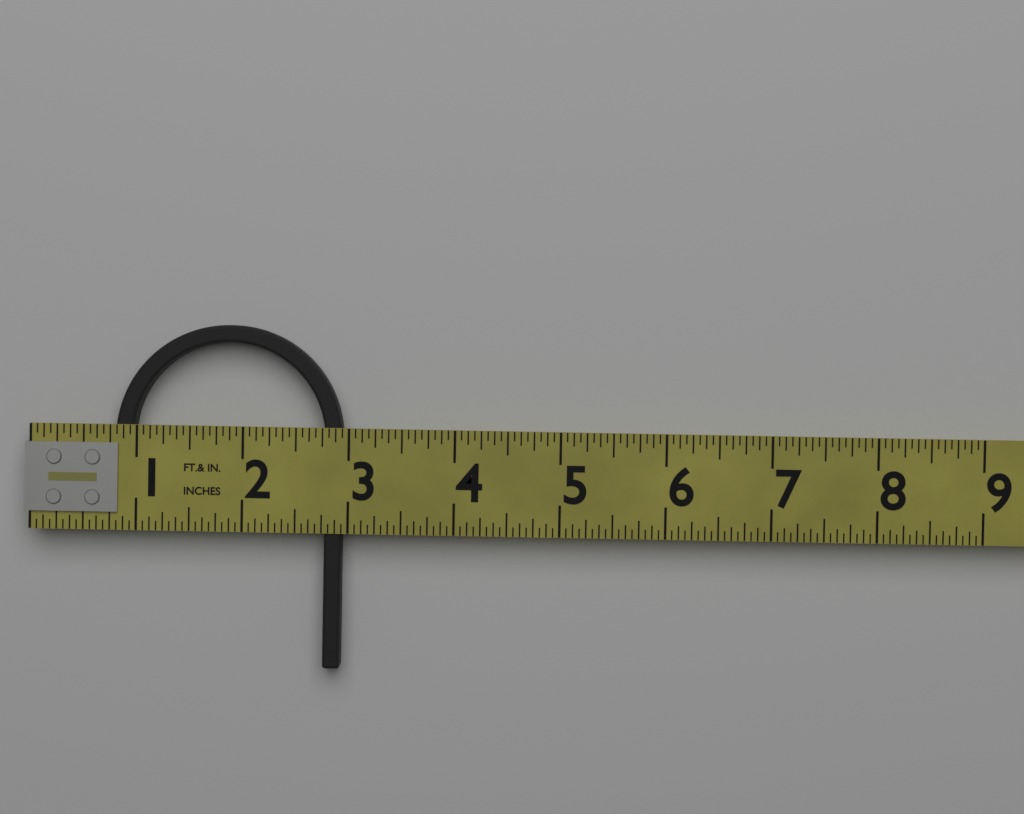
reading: 2.9375 in
